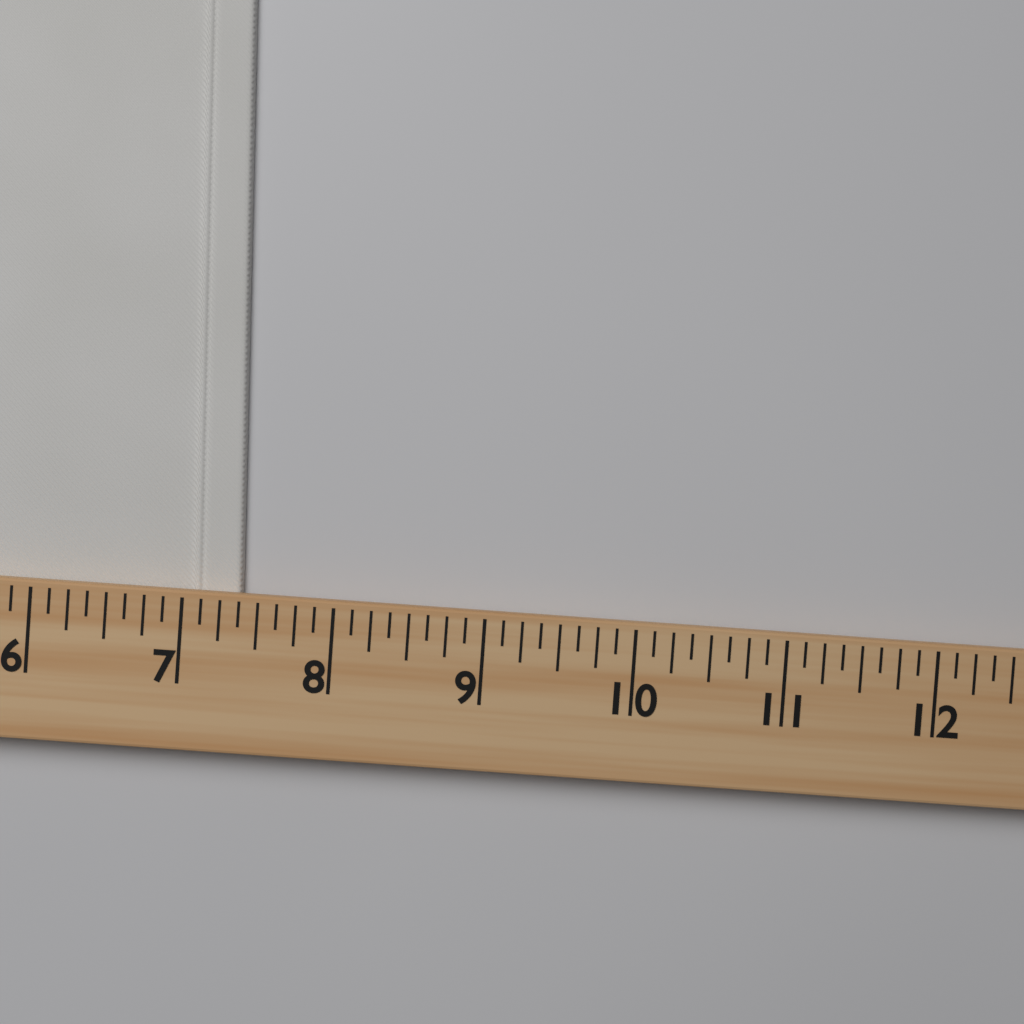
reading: 7.375 (no unit)
